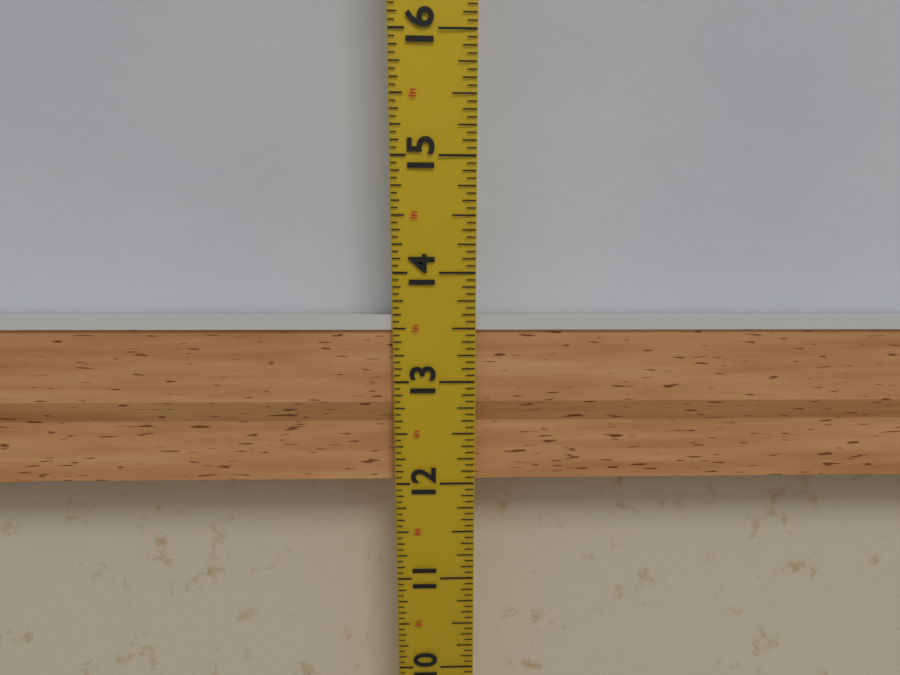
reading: 13.6250 in
